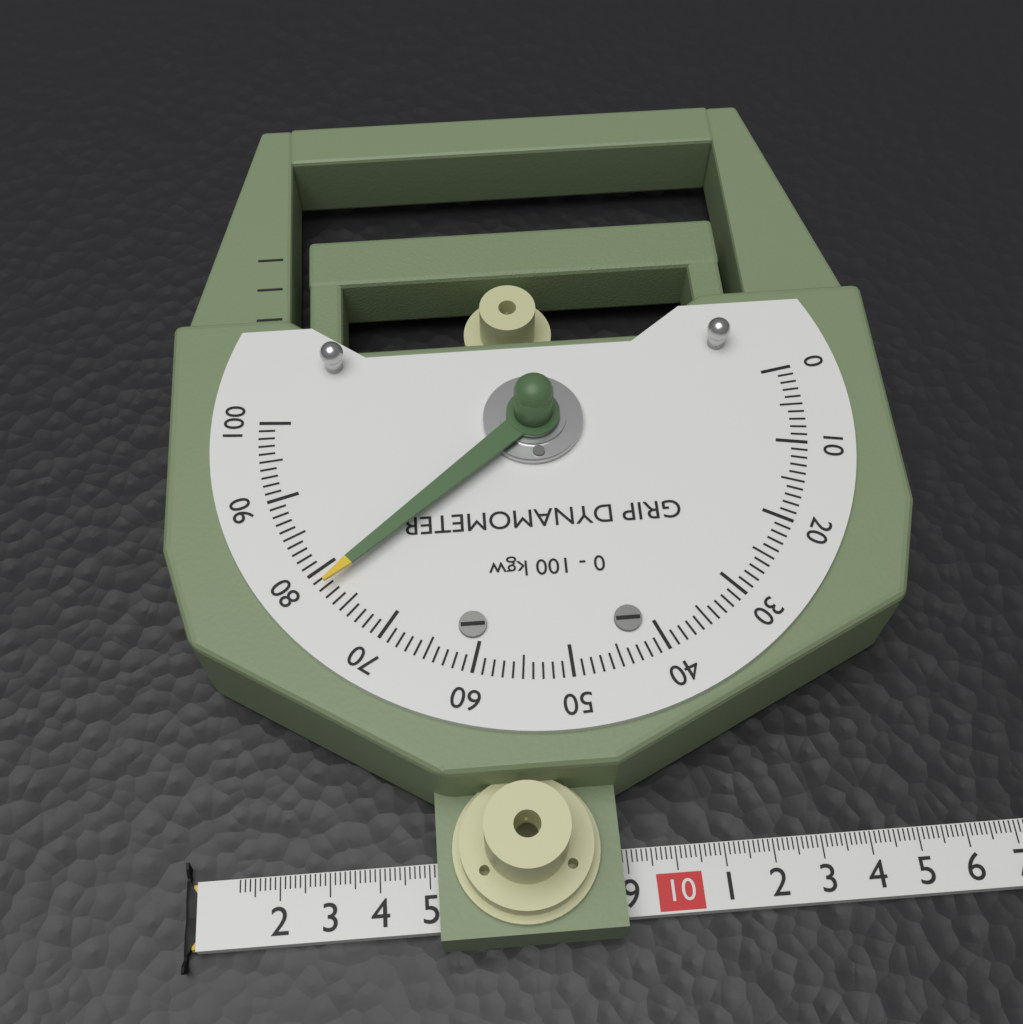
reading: 78 kgw
